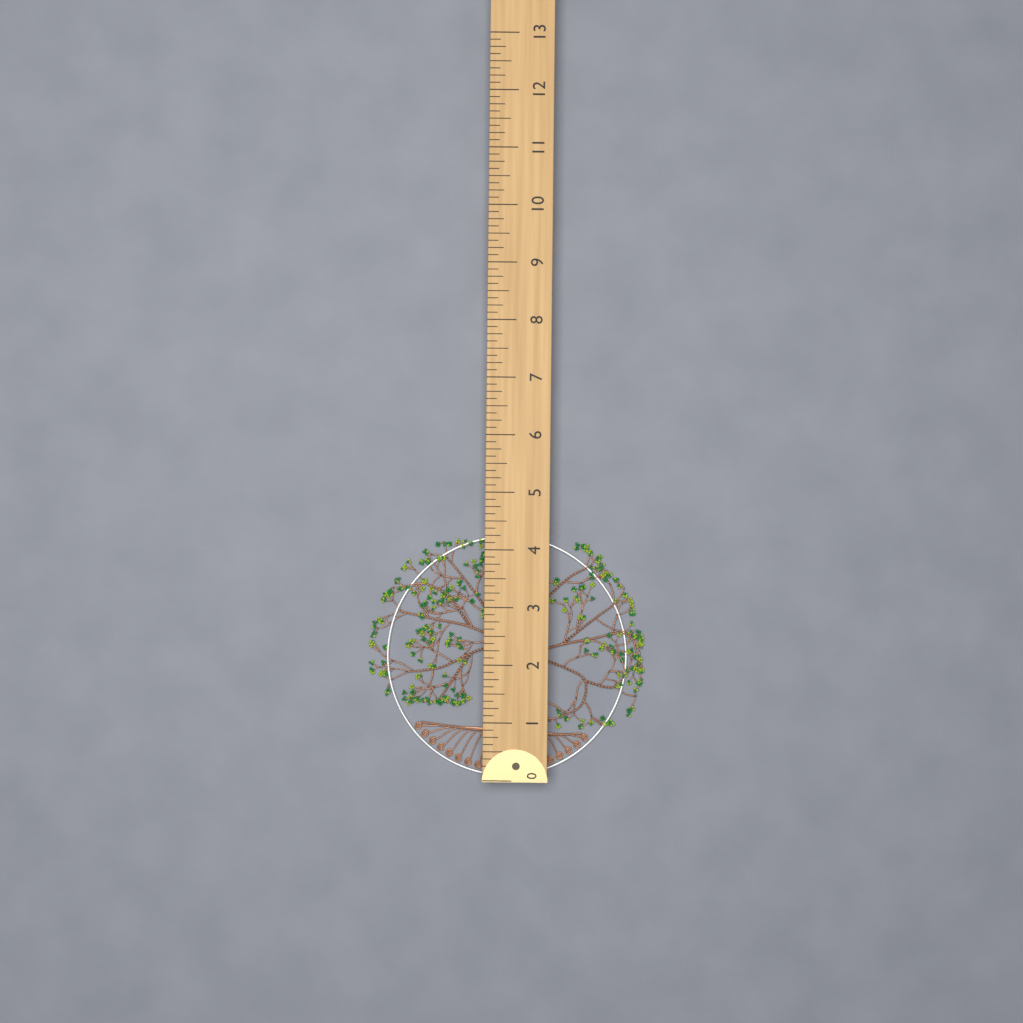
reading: 4.250 (no unit)
